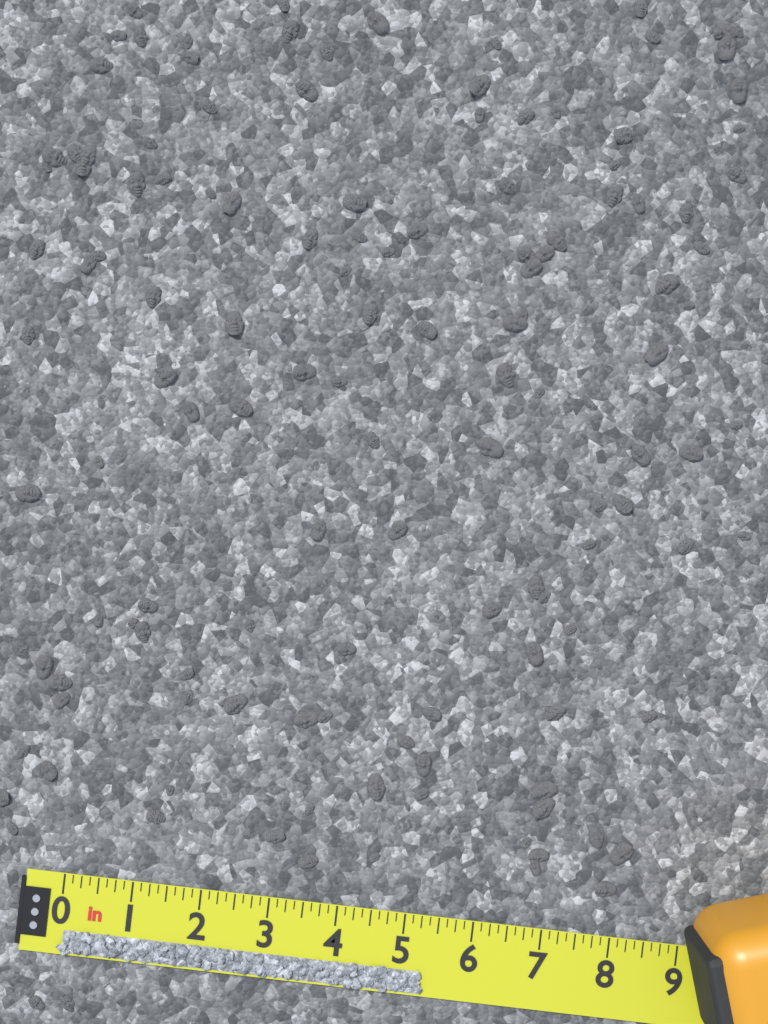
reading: 5.375 in
